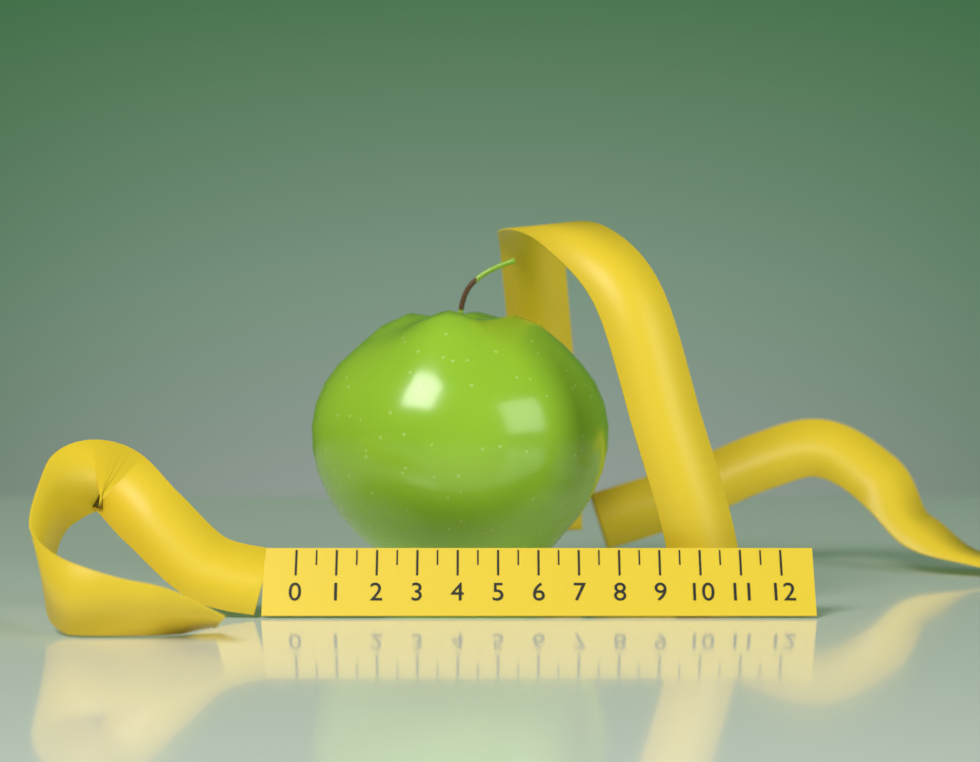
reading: 8.0 (no unit)
